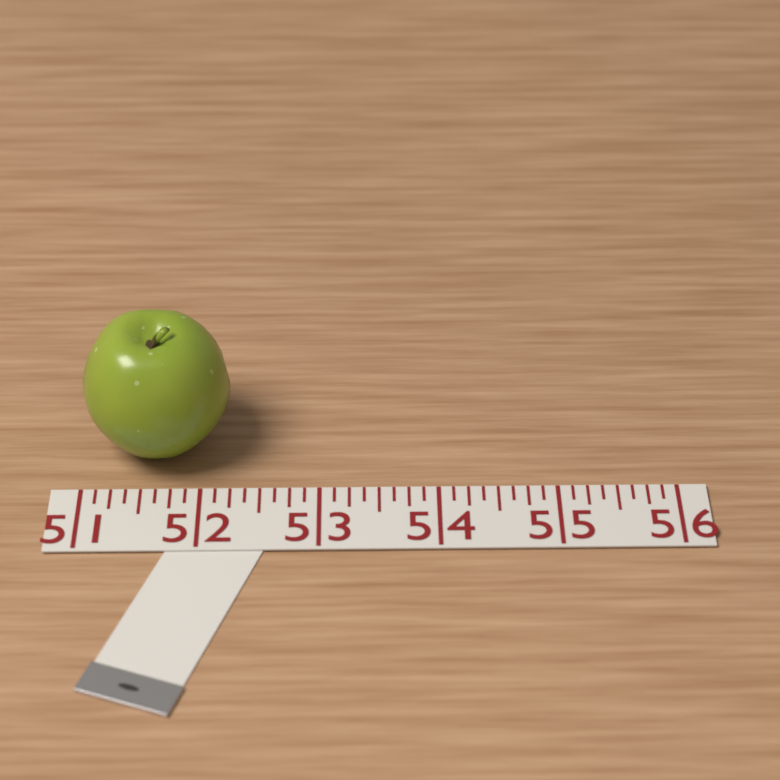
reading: 52.250 (no unit)
